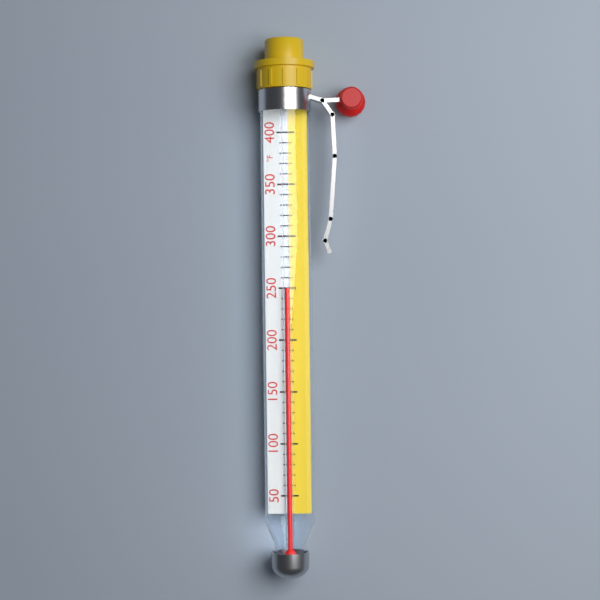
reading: 250 °F
